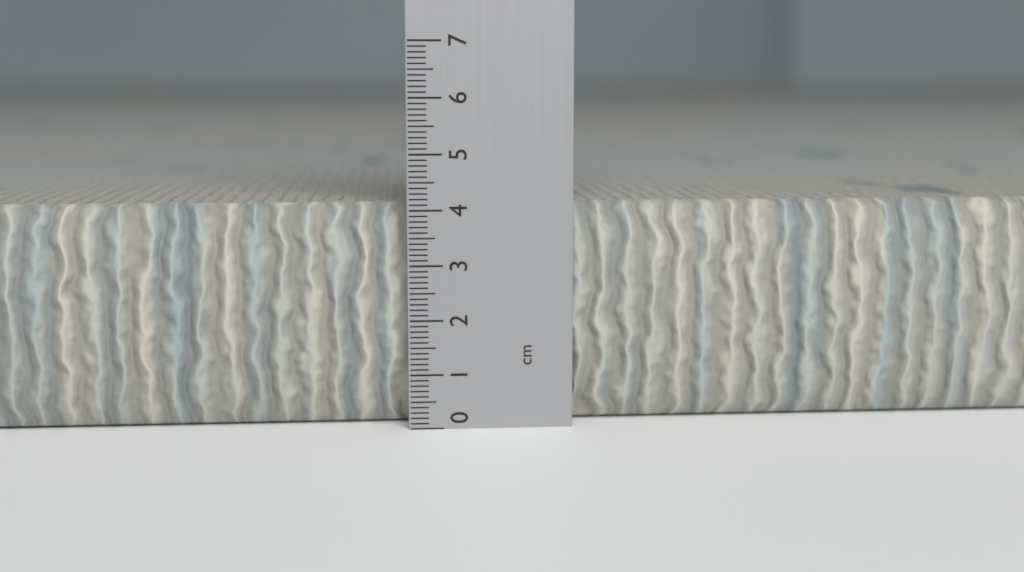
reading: 4.1 cm
